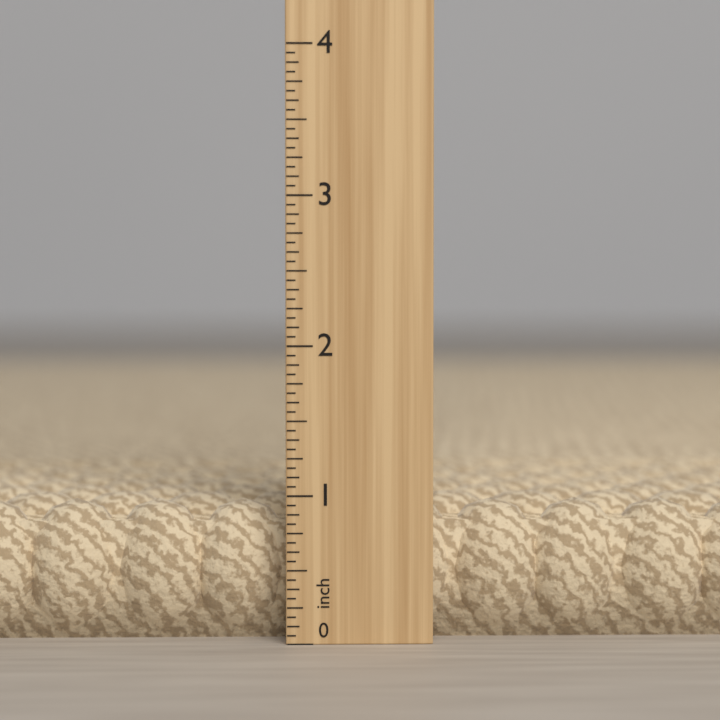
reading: 0.9375 in
